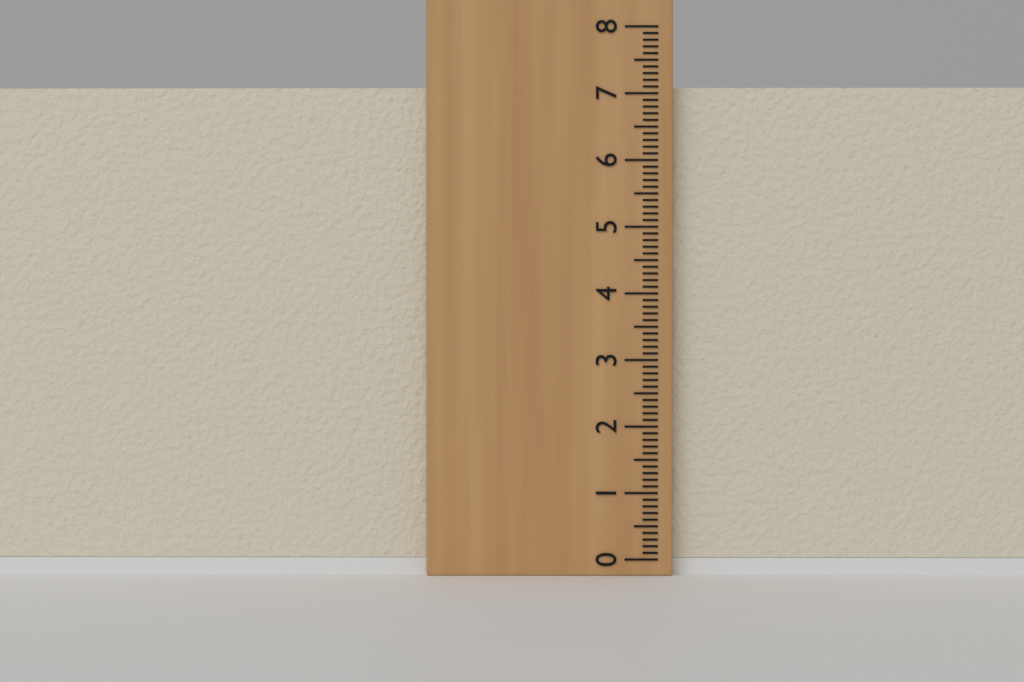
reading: 7.1 (no unit)
